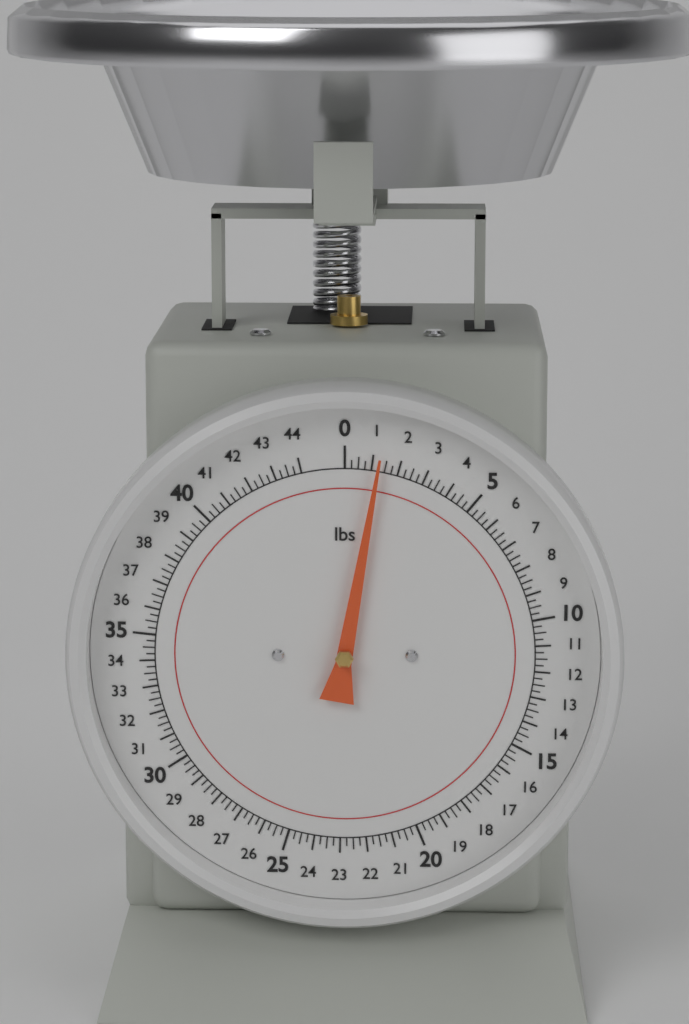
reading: 1.25 lbs
